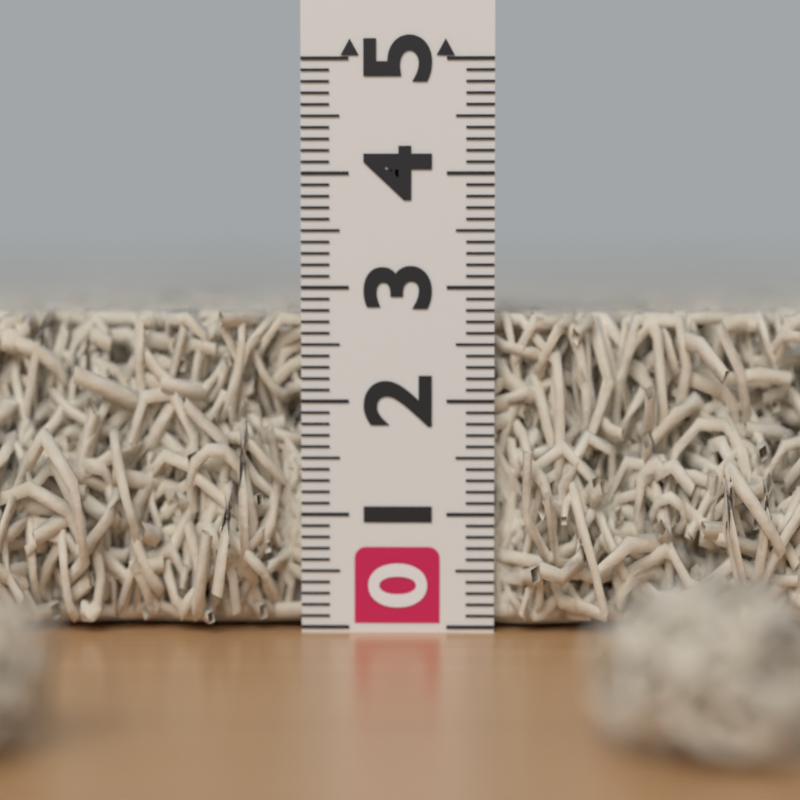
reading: 2.8 (no unit)
